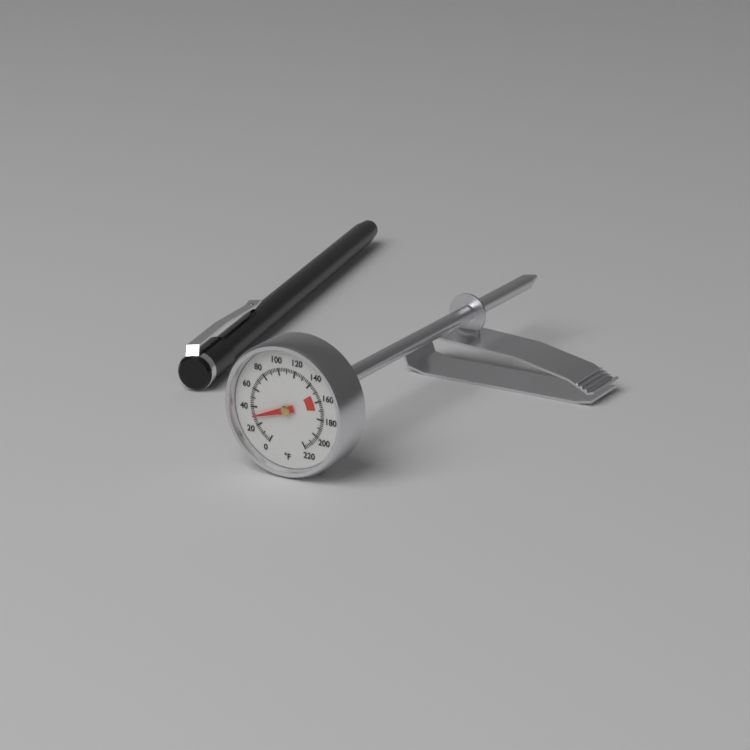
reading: 30 °F
